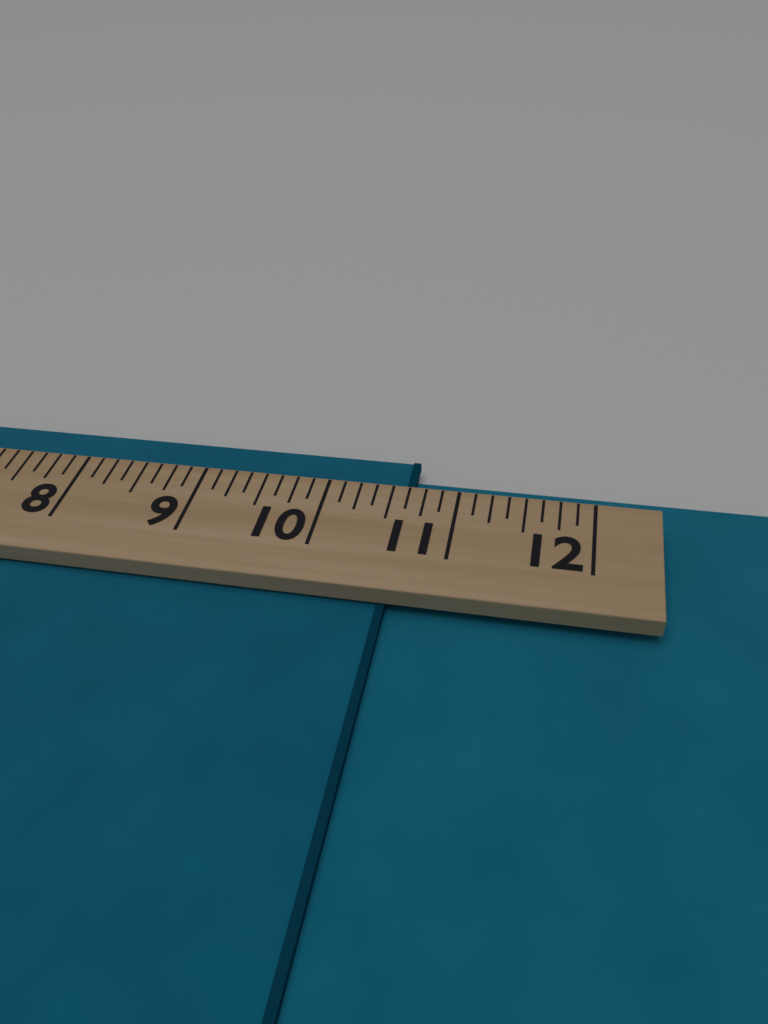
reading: 10.625 (no unit)
